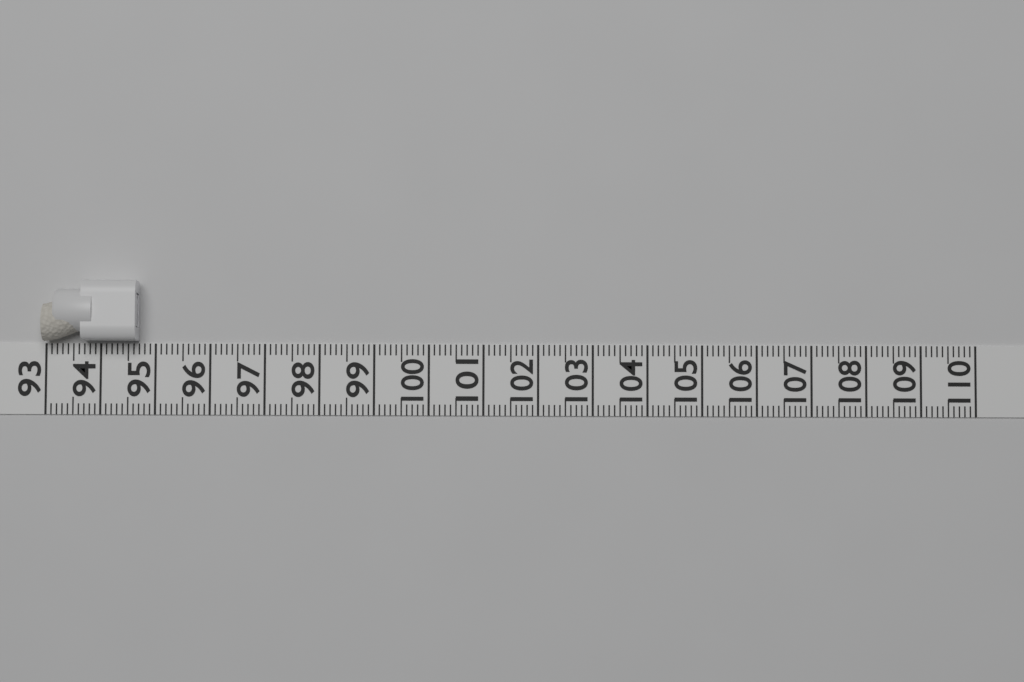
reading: 94.7 (no unit)
